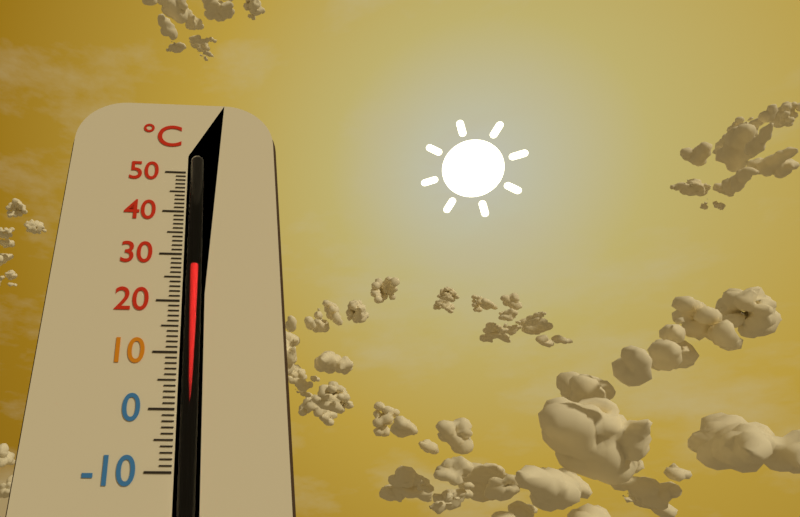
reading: 28 °C
